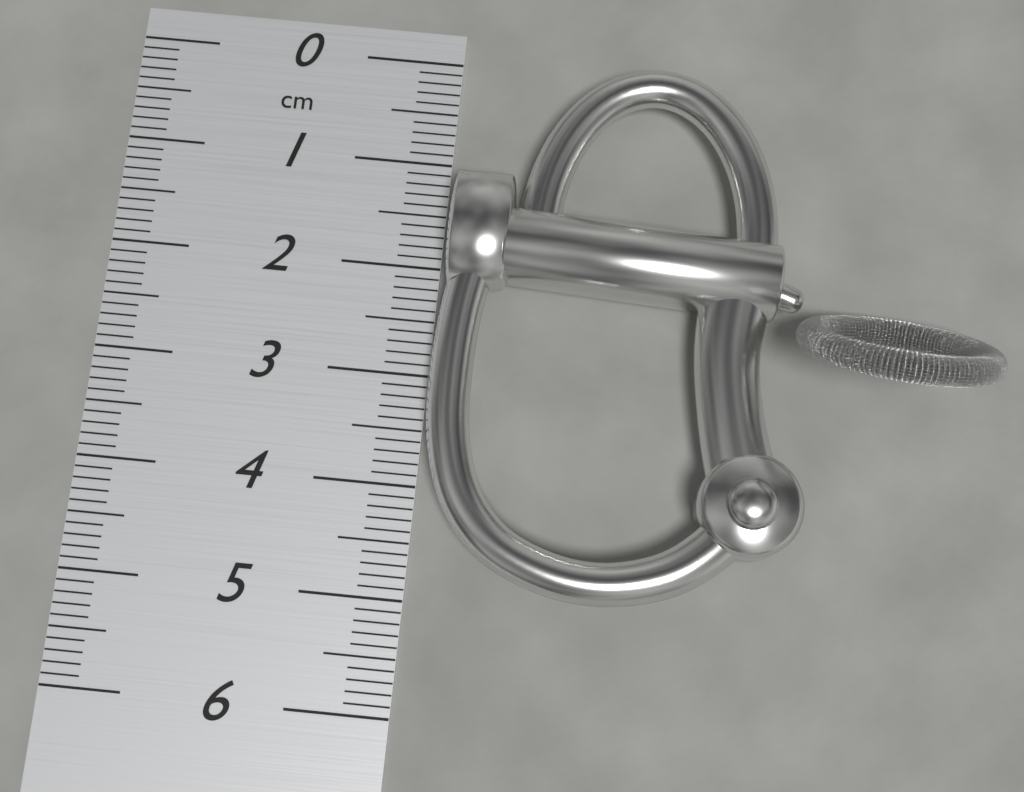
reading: 4.9 cm
